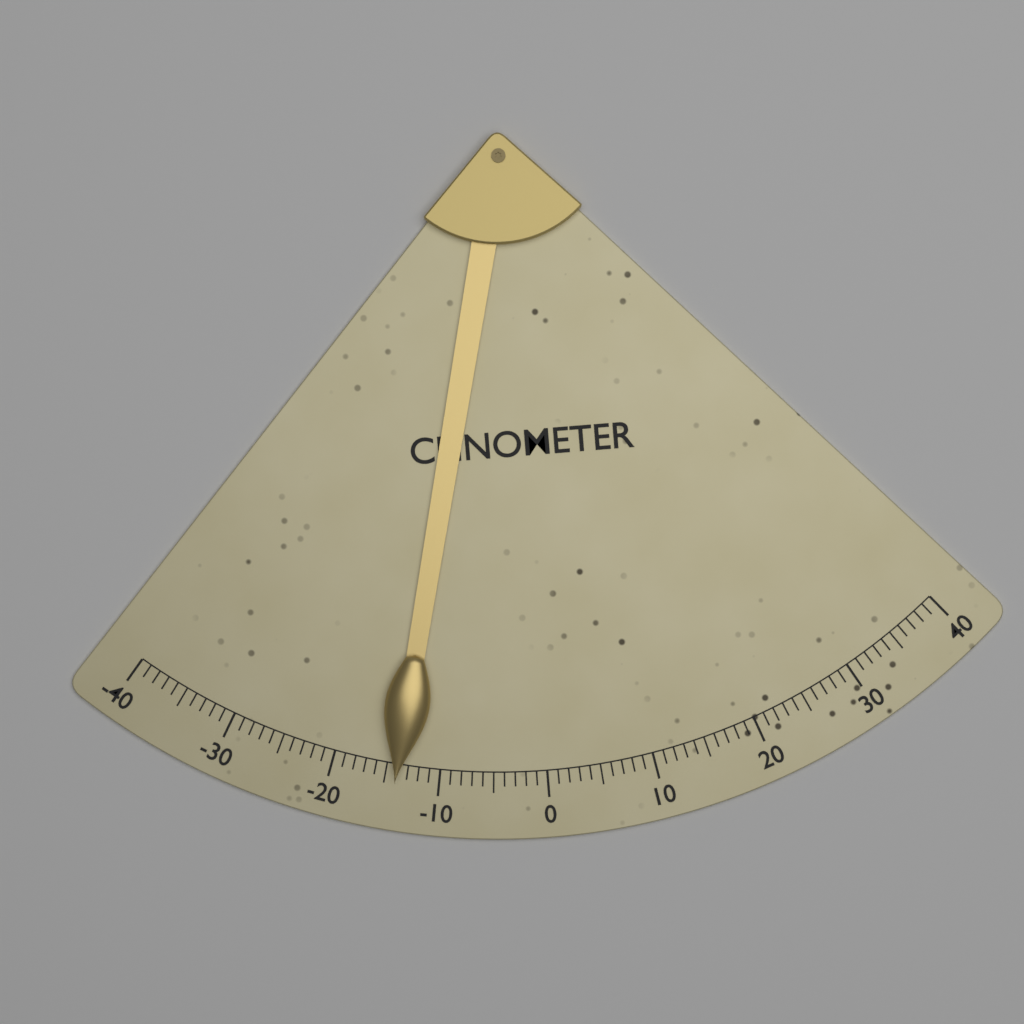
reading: -14 (no unit)
